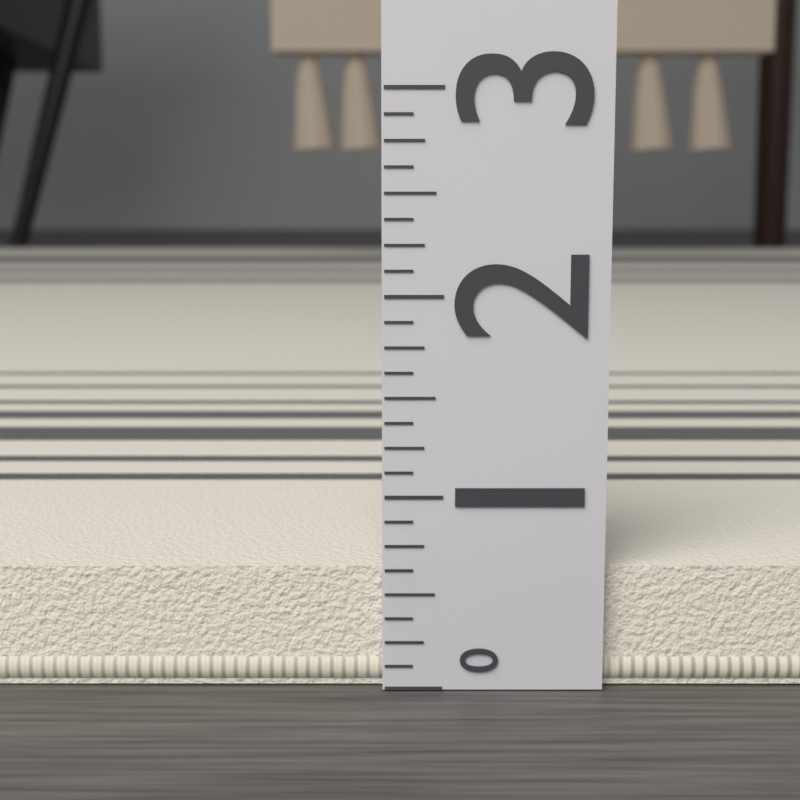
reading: 0.625 (no unit)
